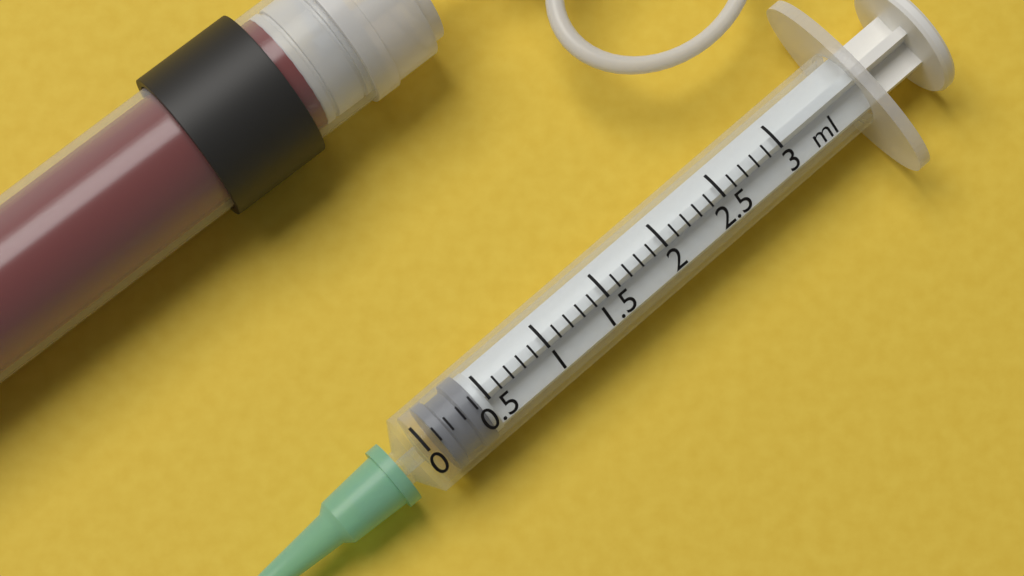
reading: 0.1 ml
